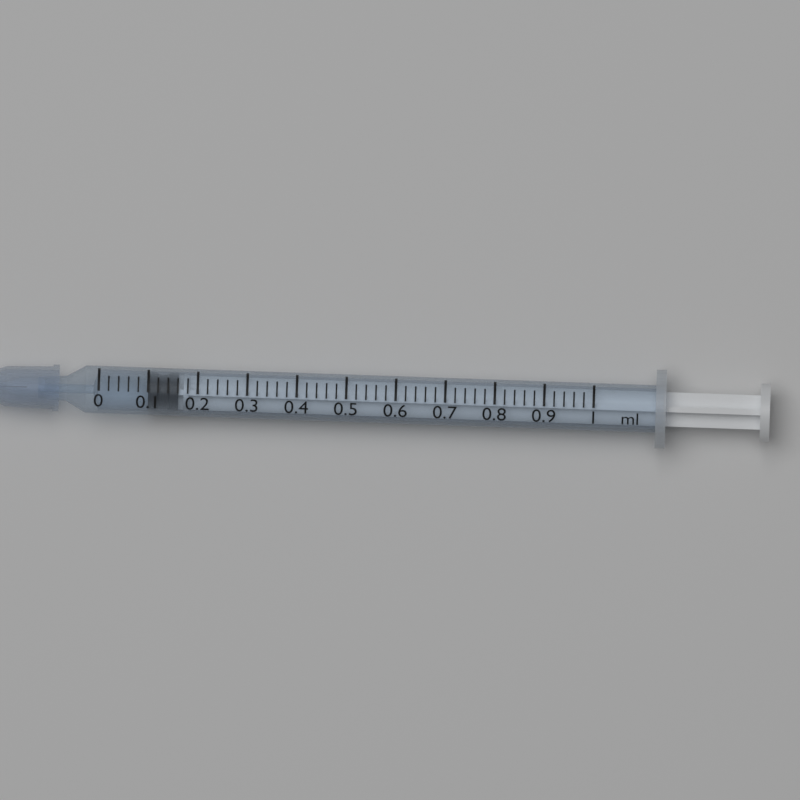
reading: 0.10 ml
